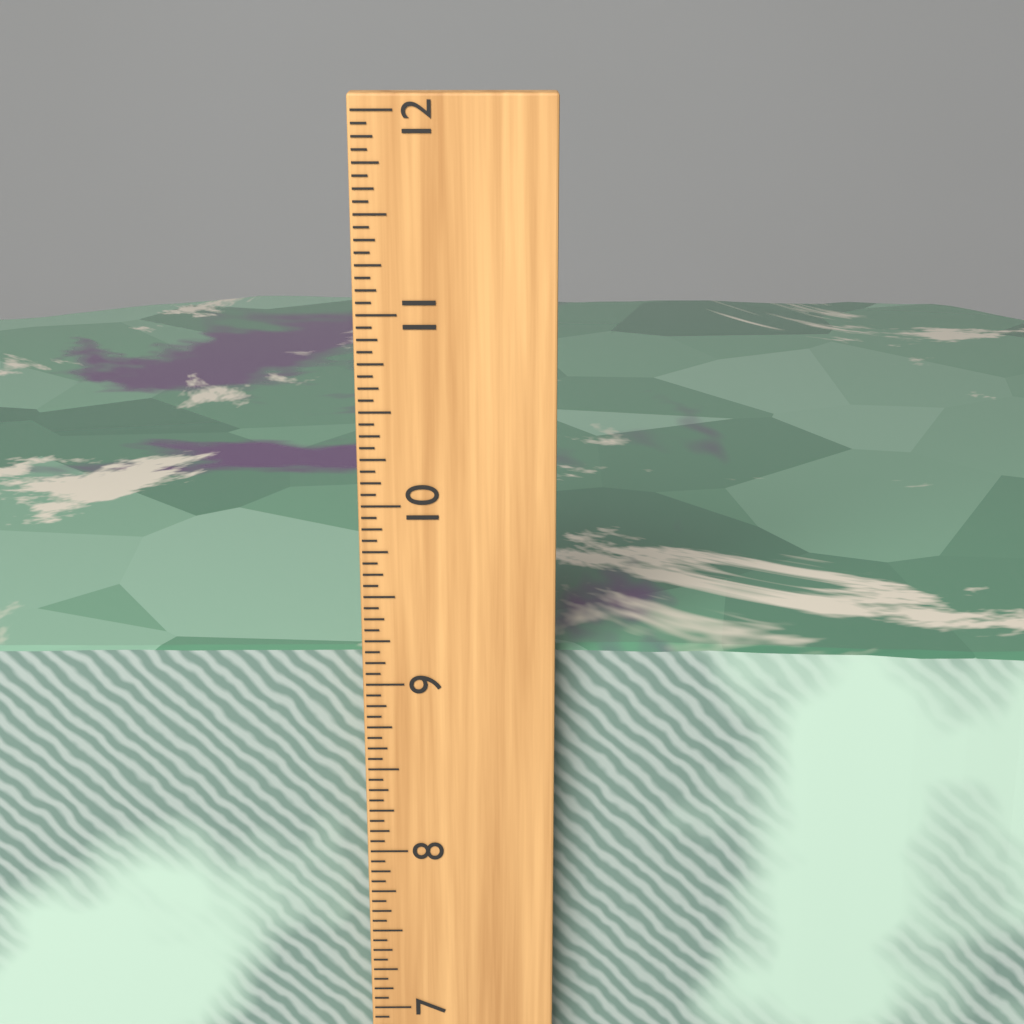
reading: 9.1250 inch
